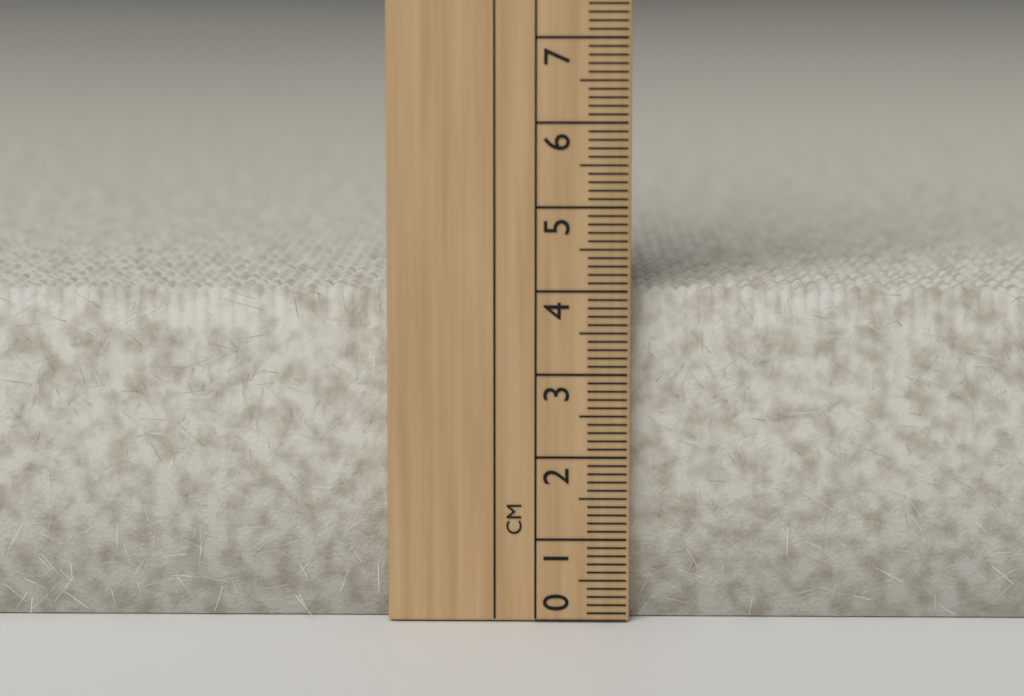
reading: 4.0 cm
